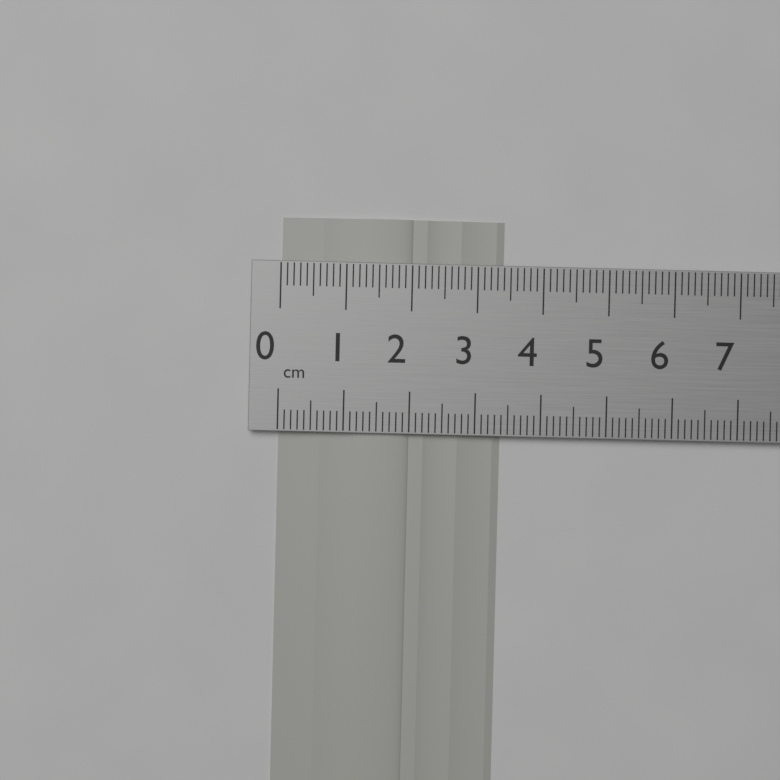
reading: 3.4 cm
